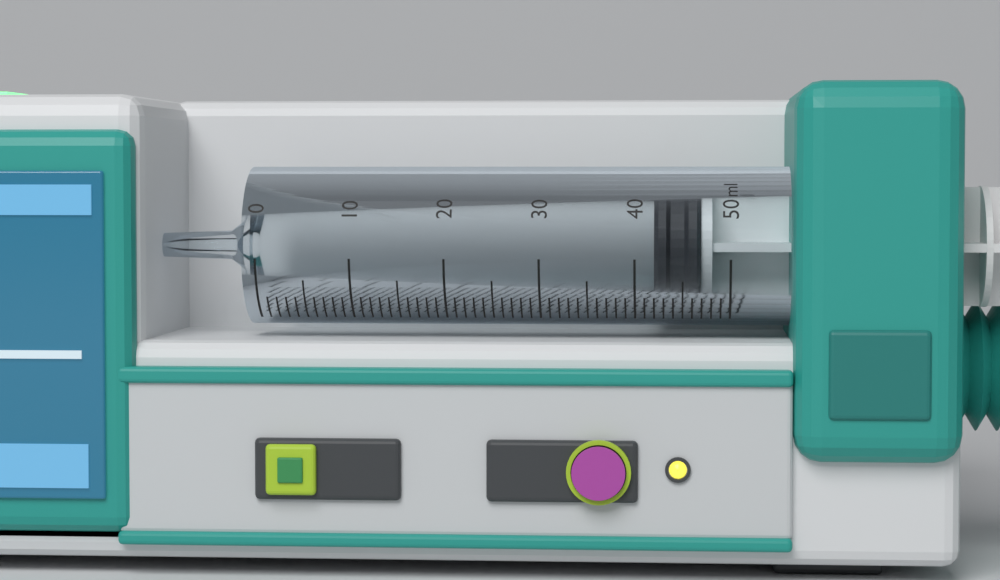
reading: 42 ml
